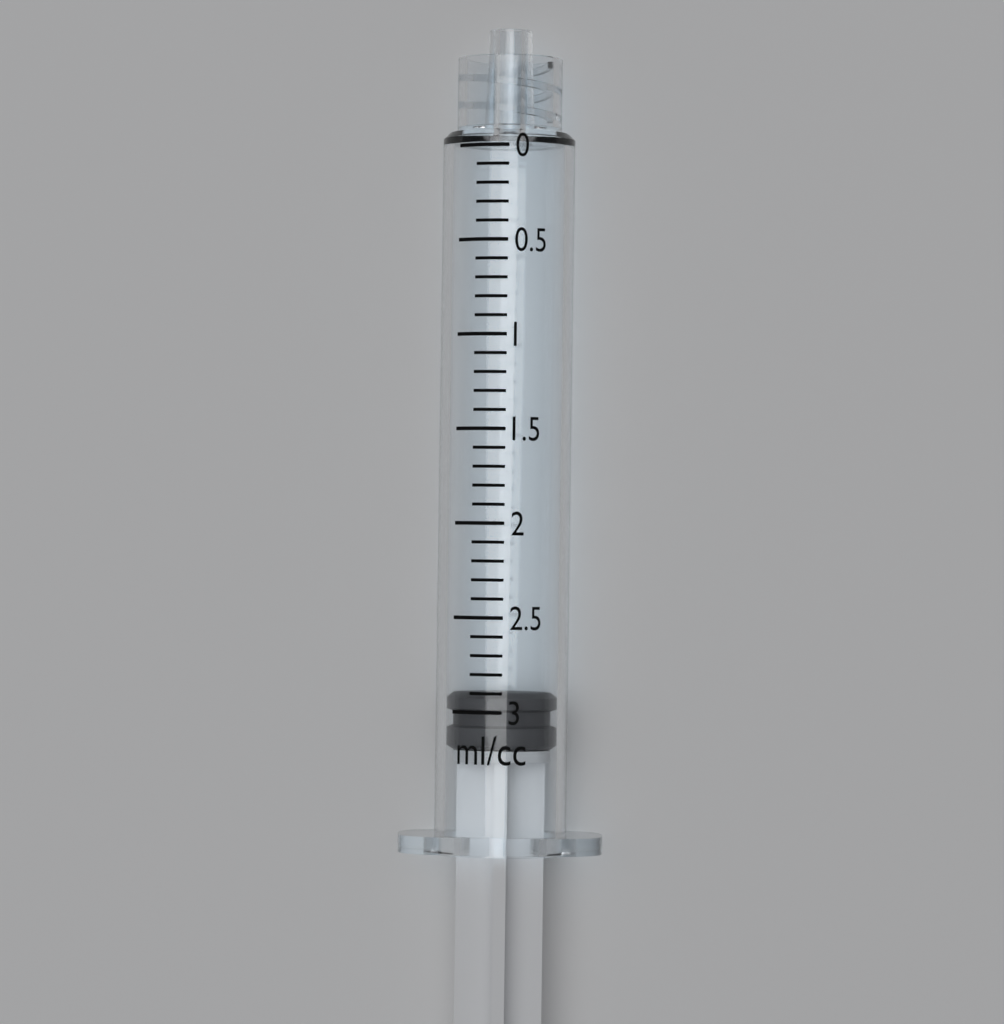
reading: 2.9 ml
